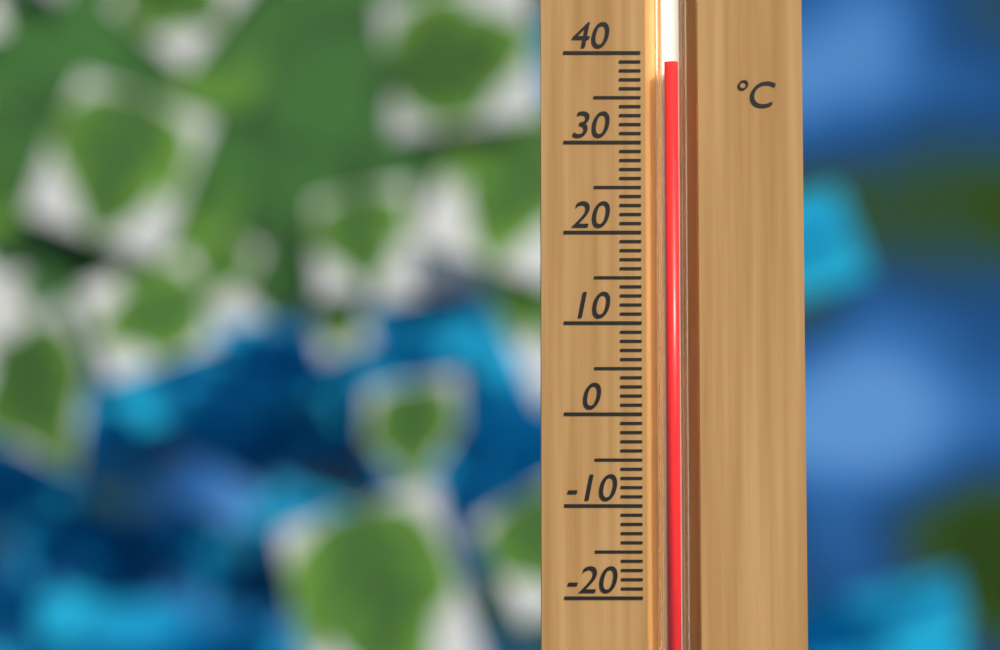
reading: 39 °C
